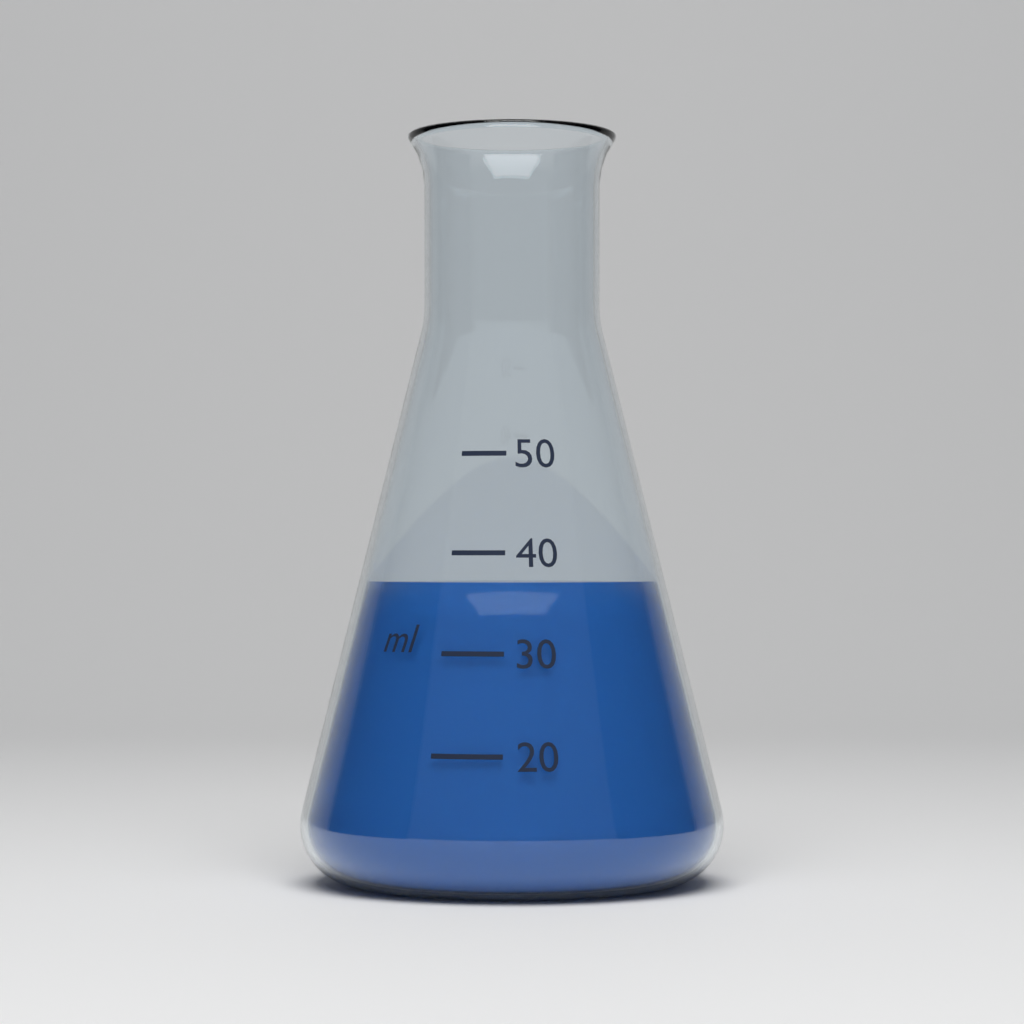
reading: 37 ml
